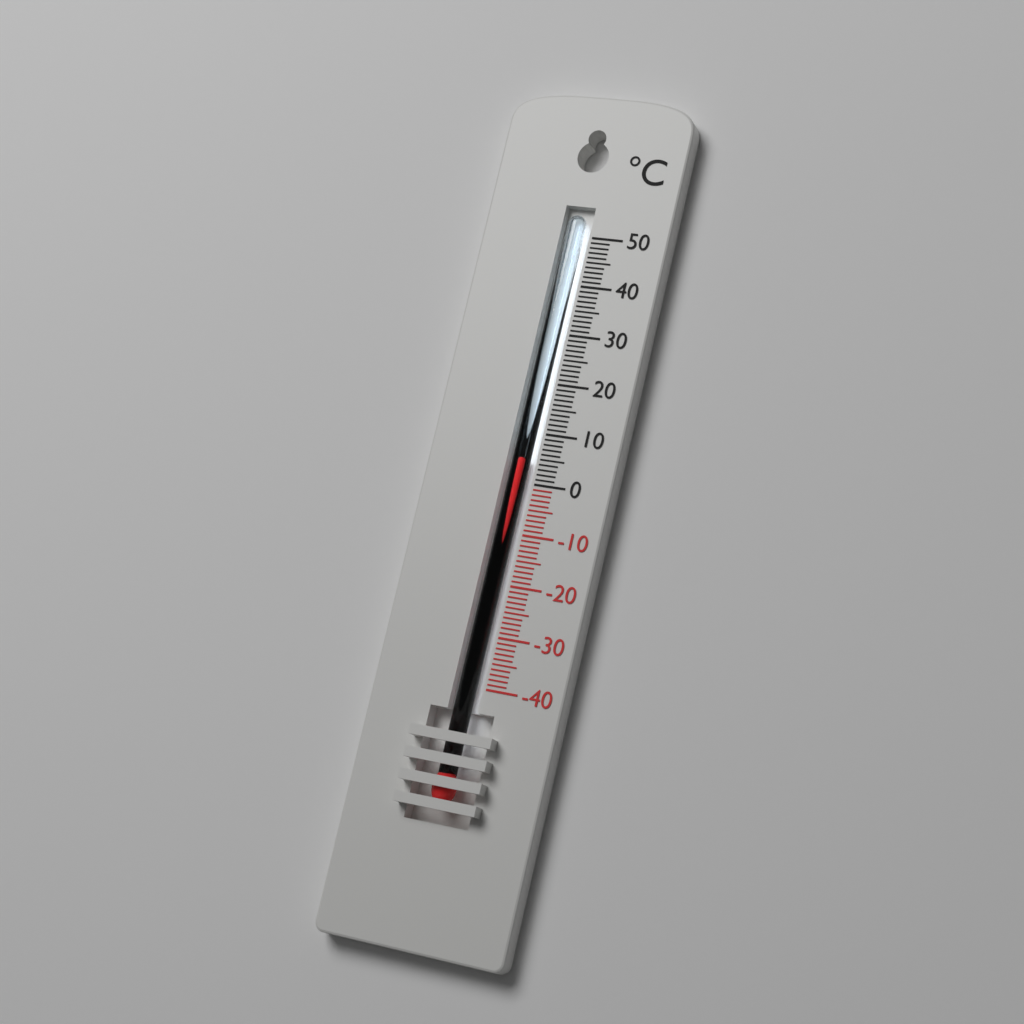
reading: 5 °C
